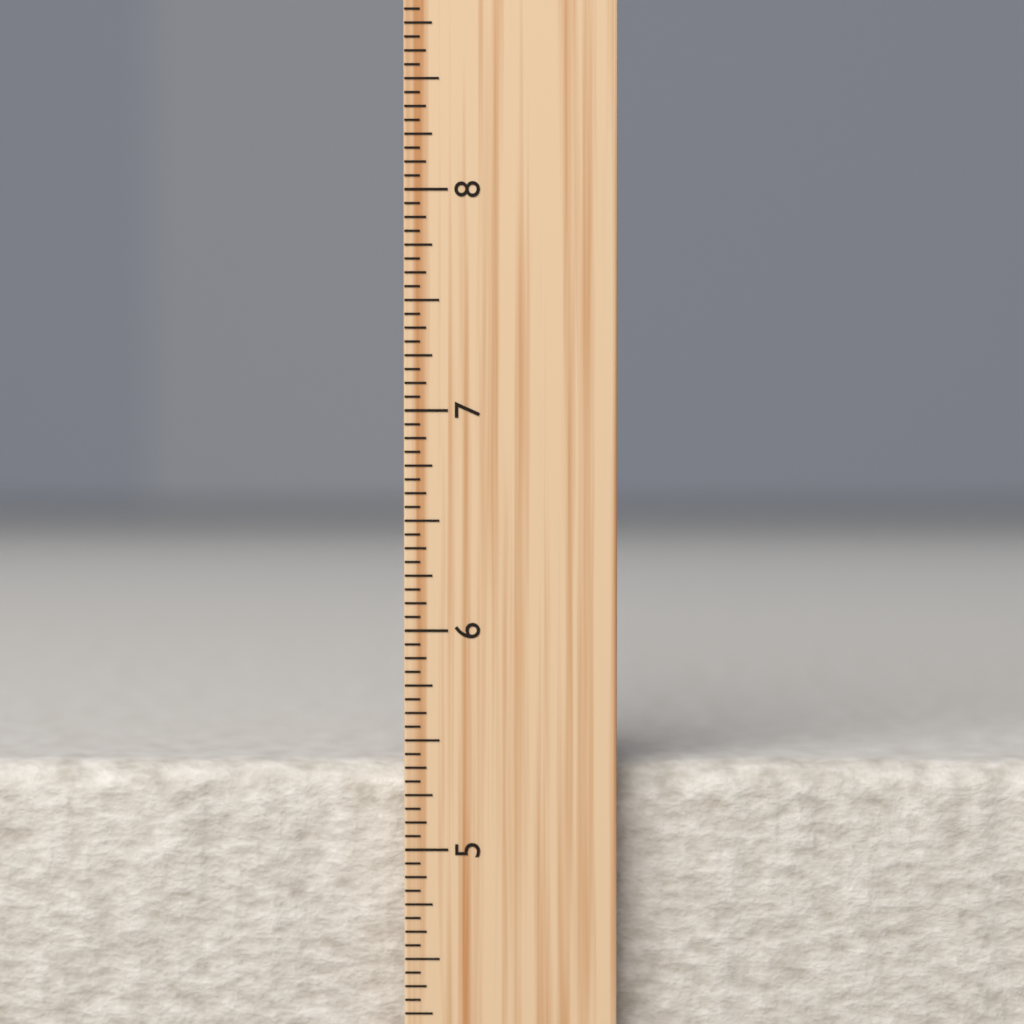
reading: 5.3750 inch
